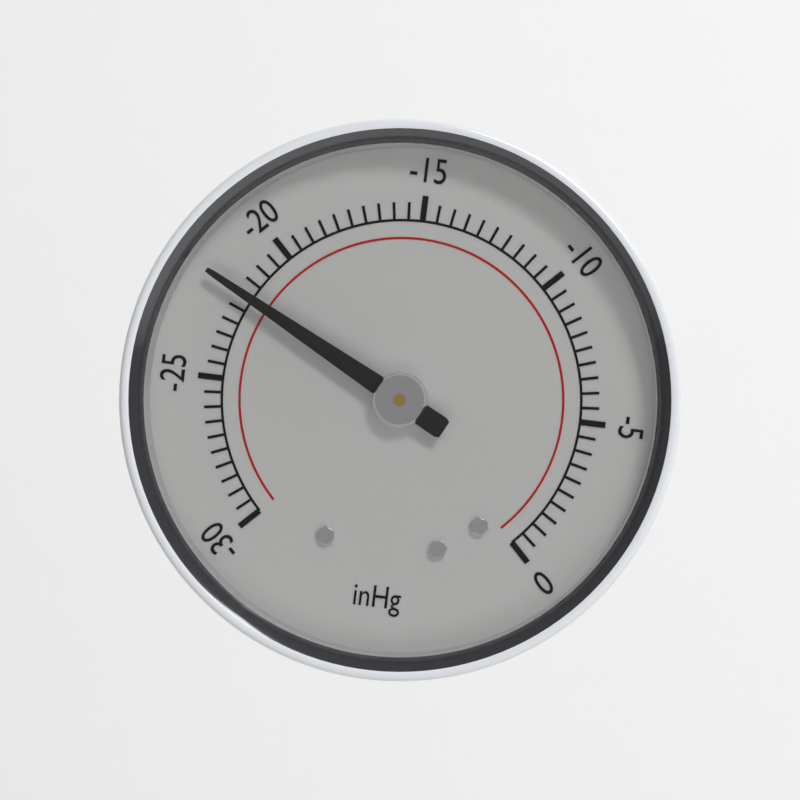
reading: -22.0 inHg
